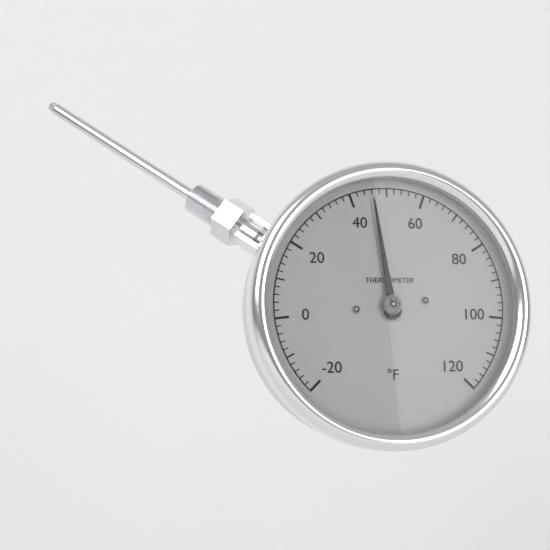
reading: 46 °F
